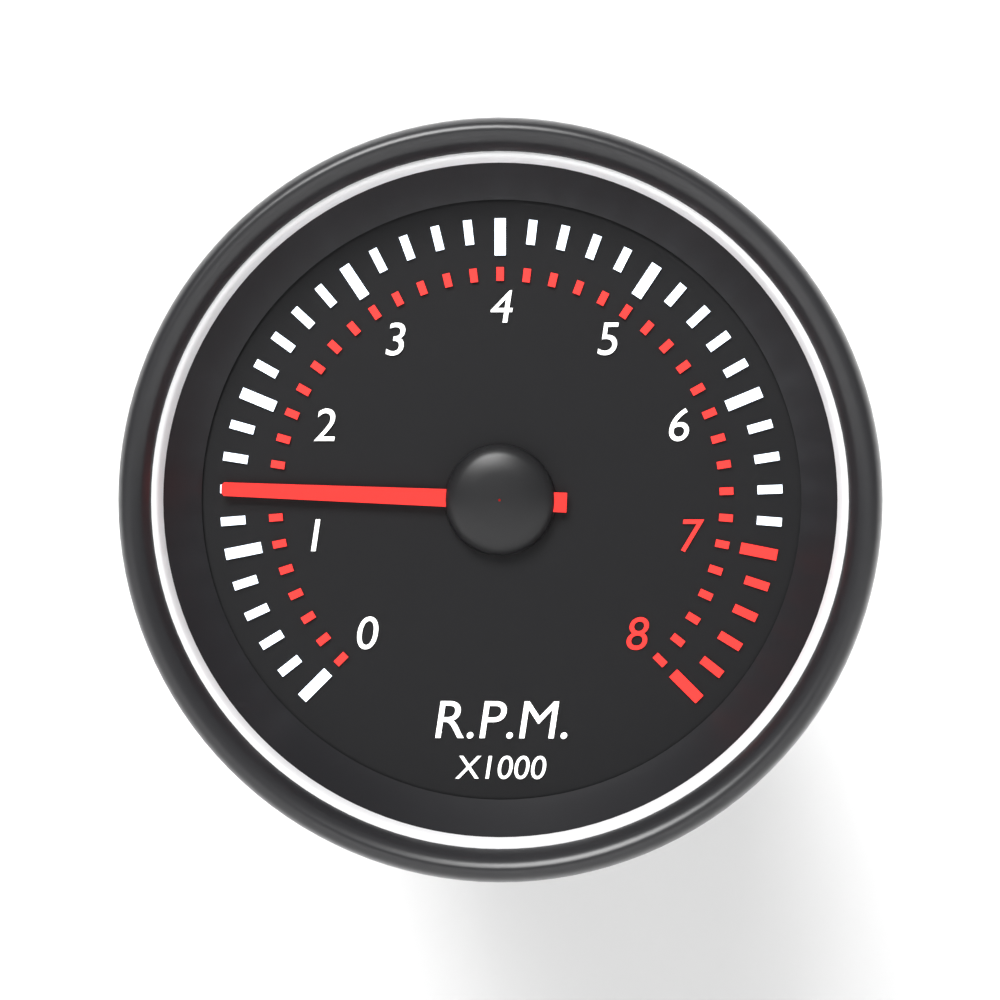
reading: 1.4 x1000 RPM
